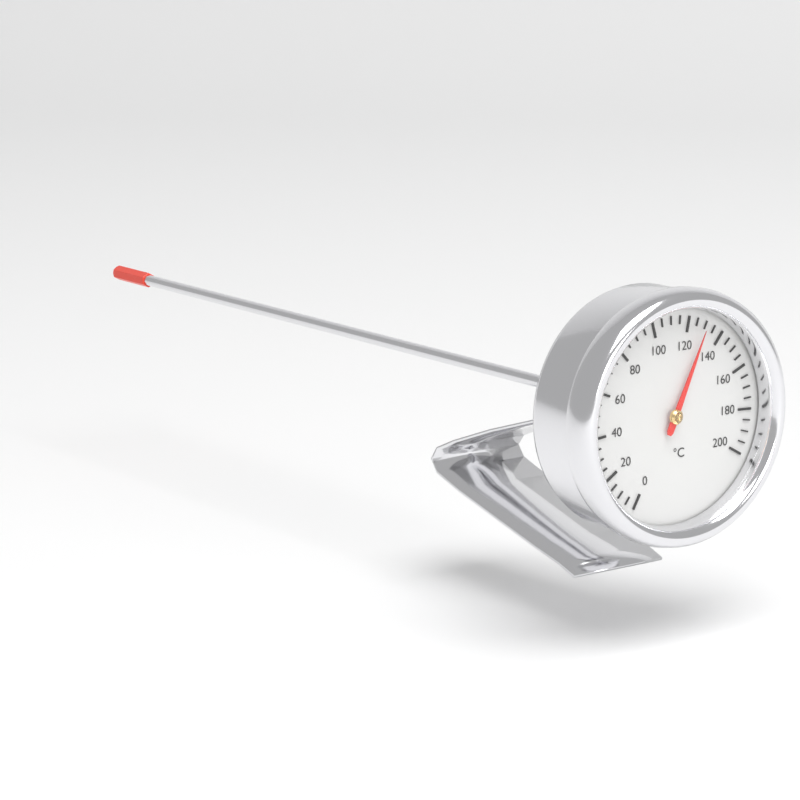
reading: 130 °C
